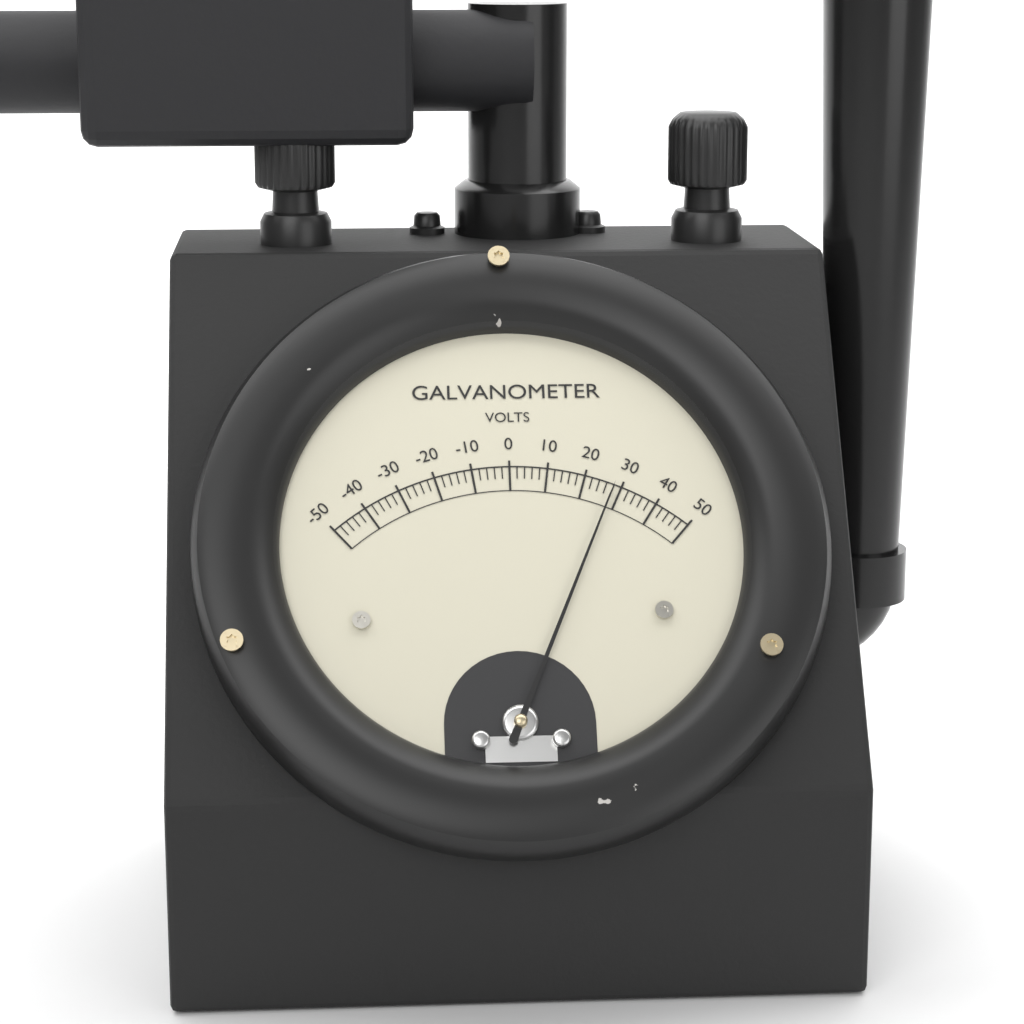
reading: 28 V
